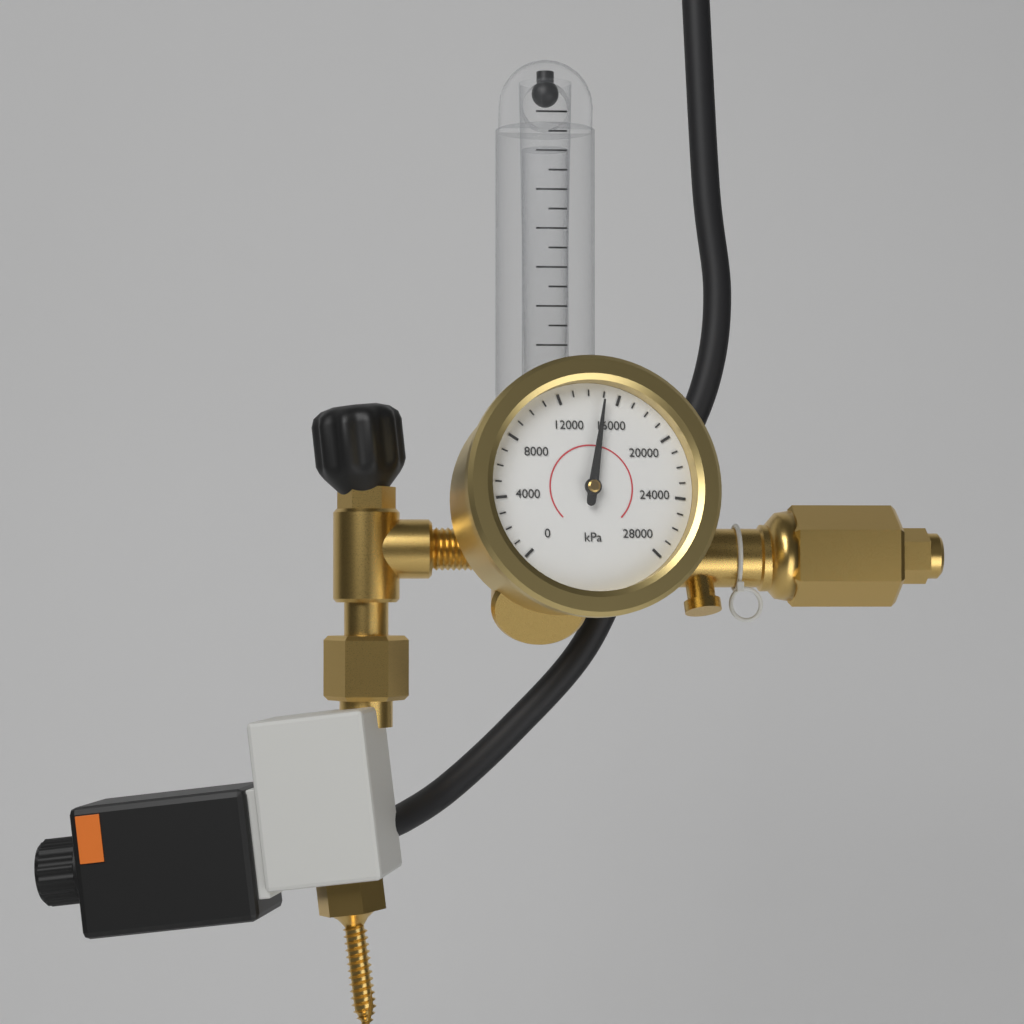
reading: 15000 kPa
